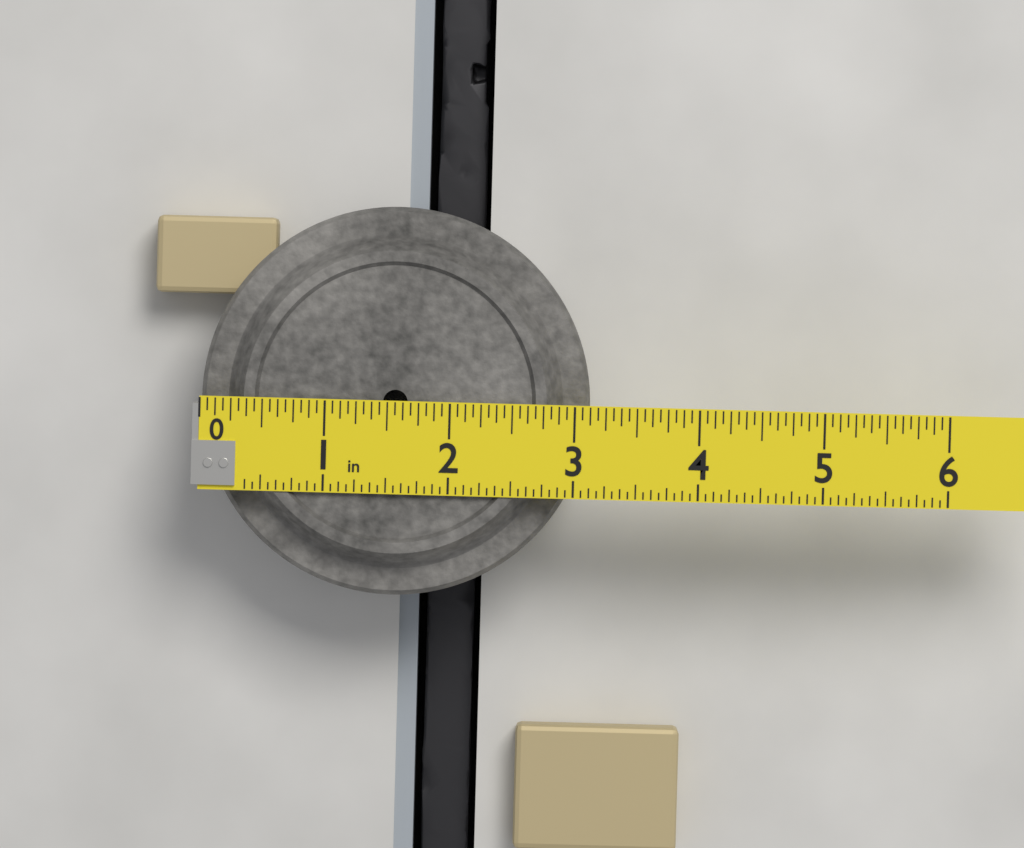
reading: 3.1250 in
